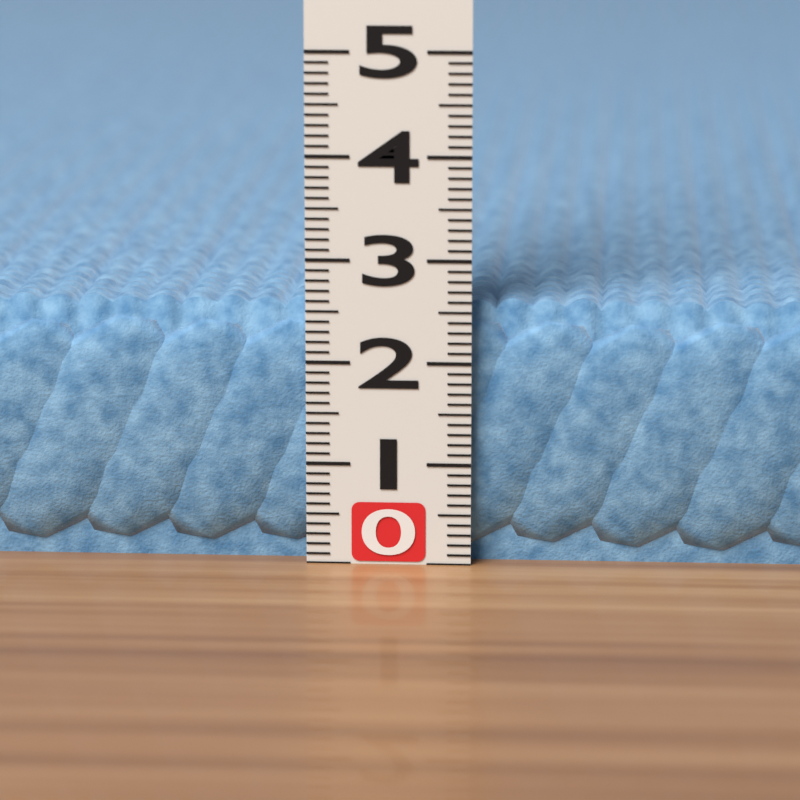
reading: 2.6 (no unit)
